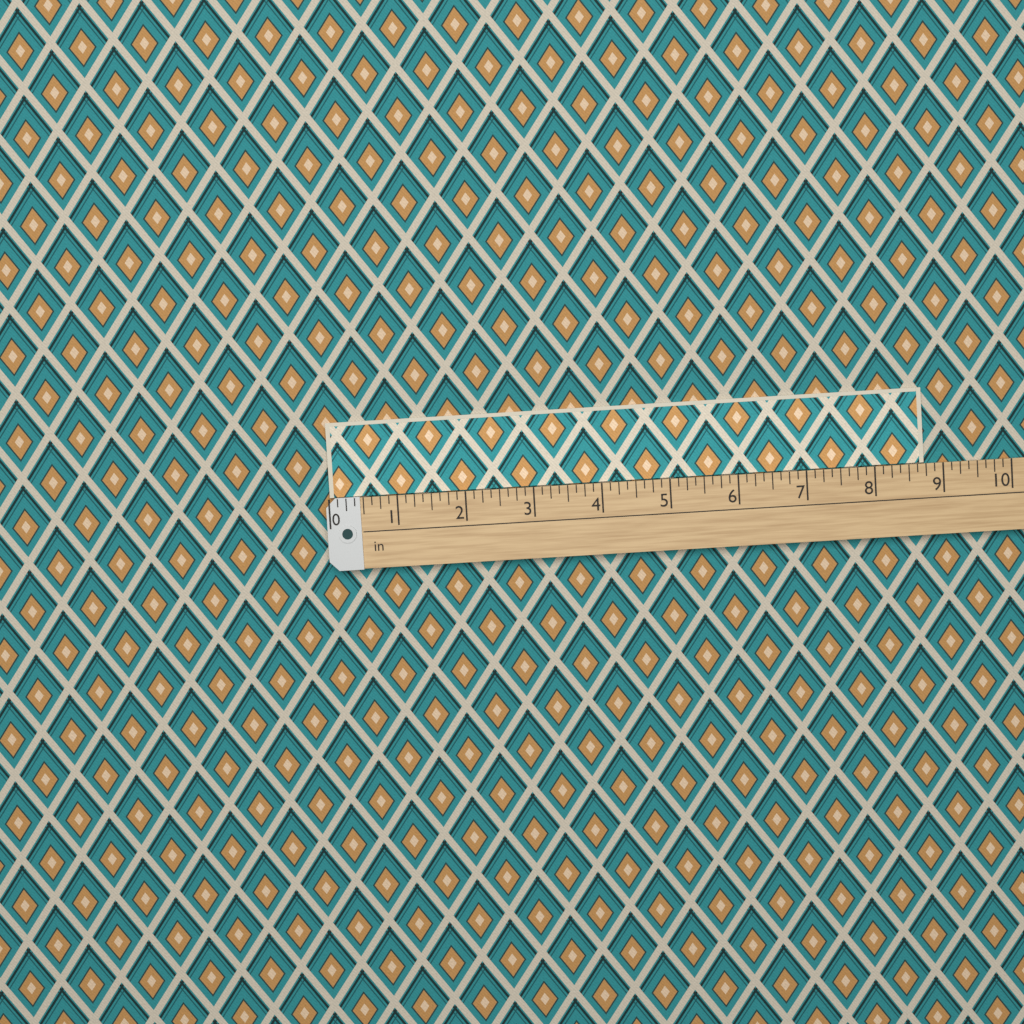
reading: 8.750 in
